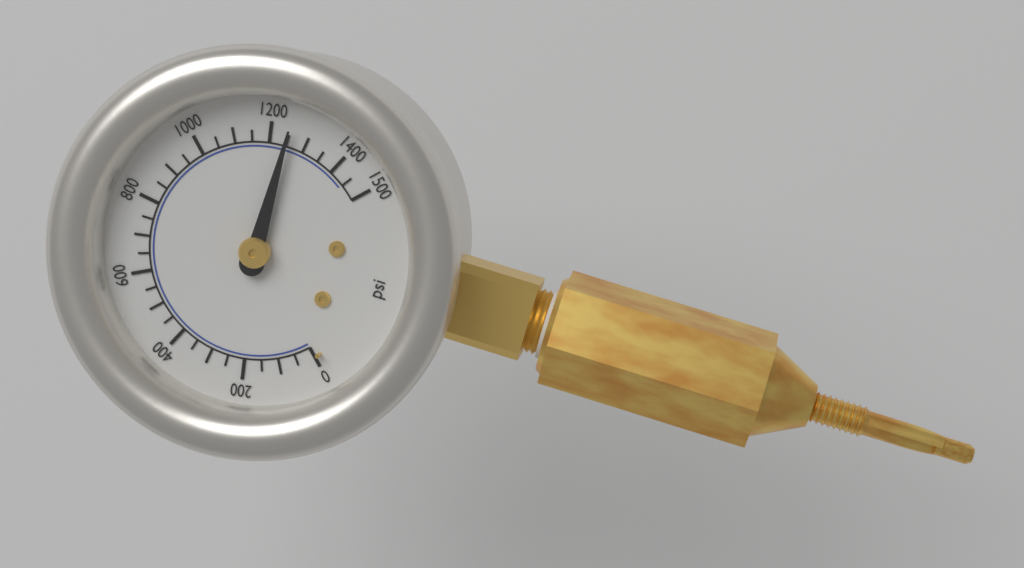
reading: 1250 psi
